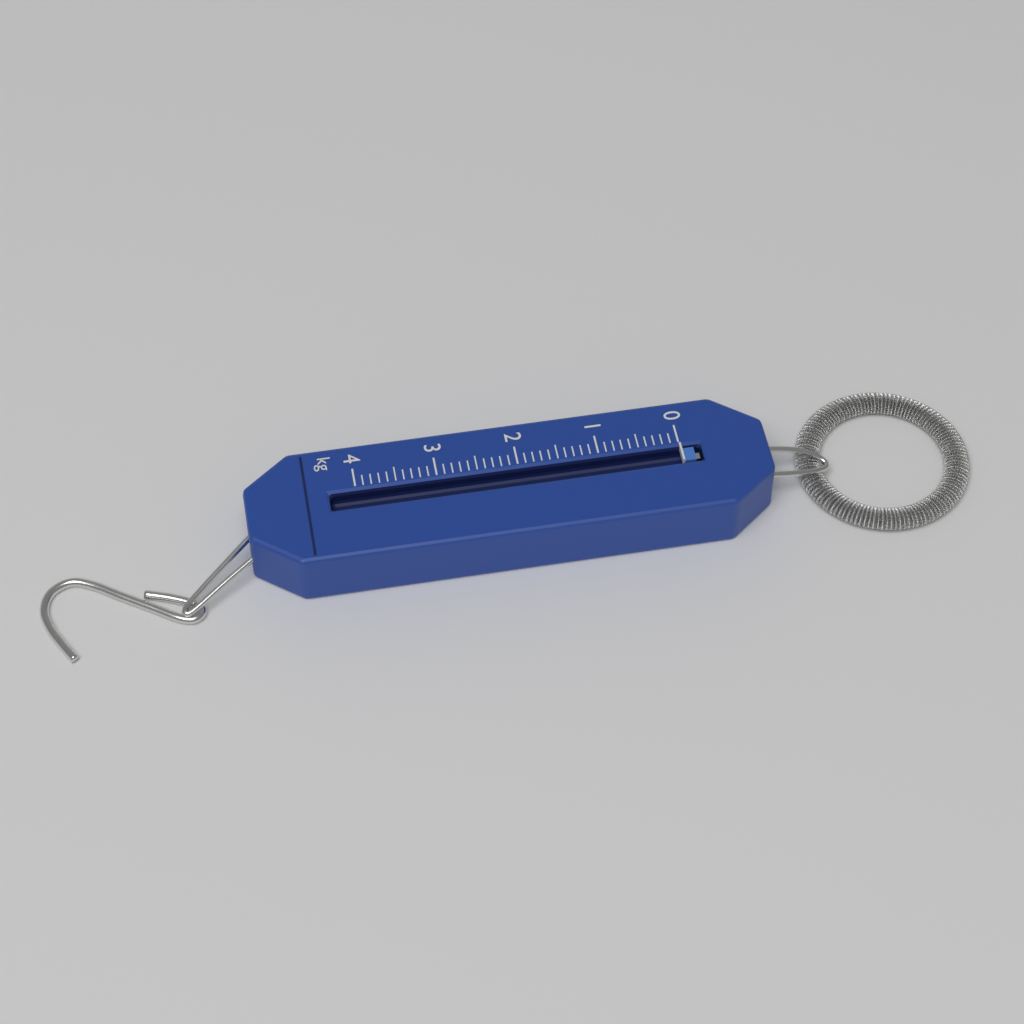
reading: 0.0 kg
